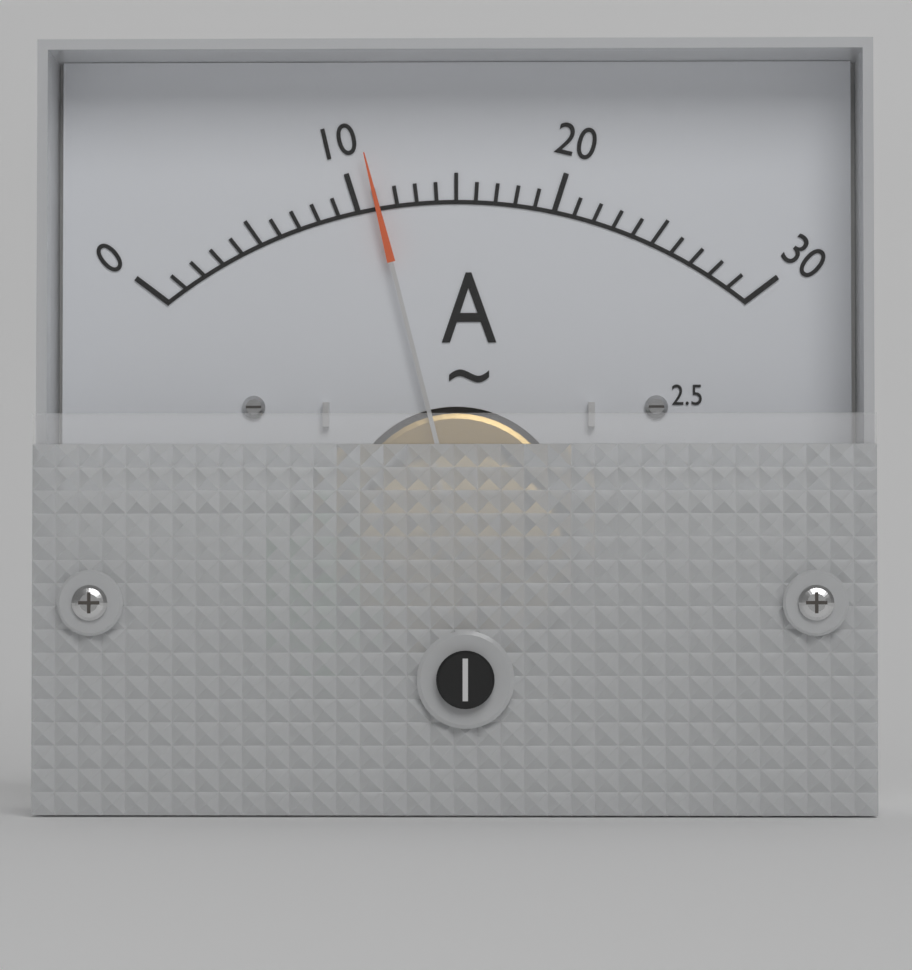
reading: 11 A
